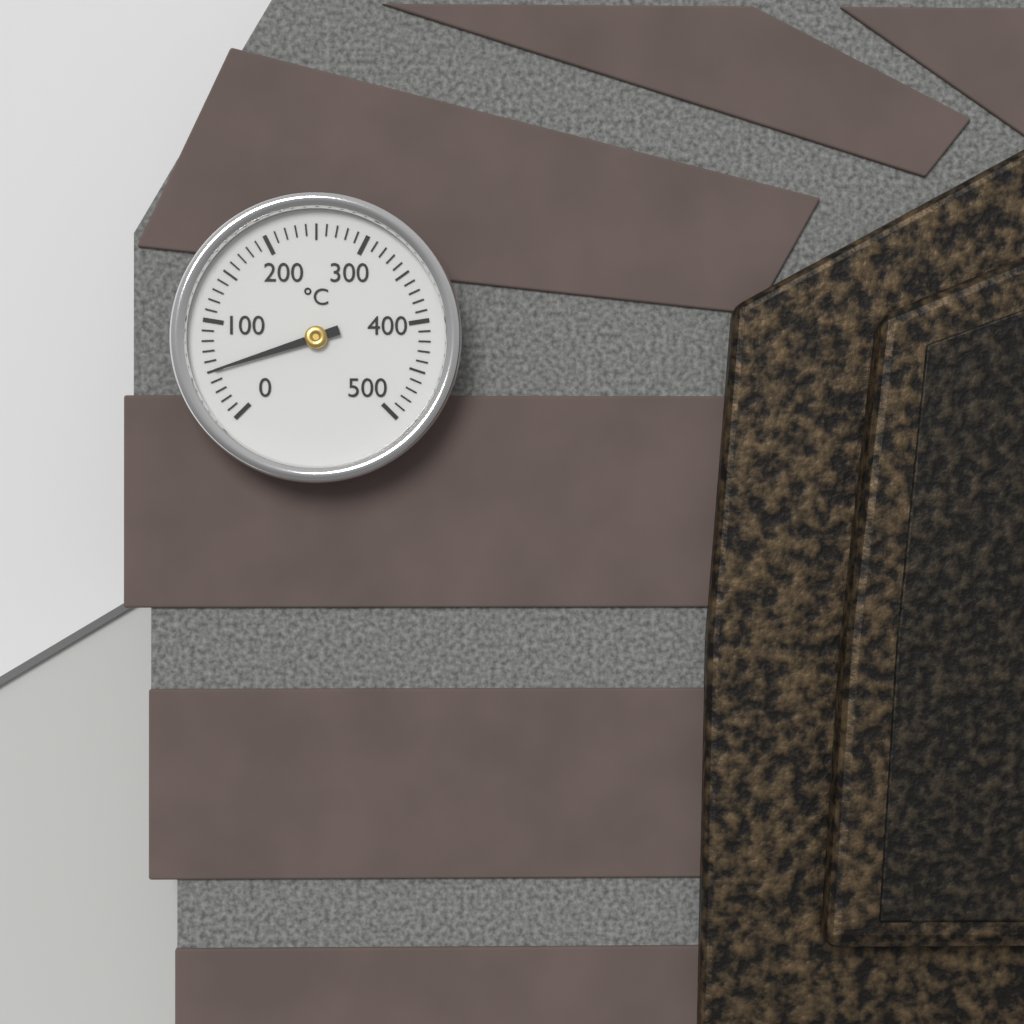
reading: 50 °C
